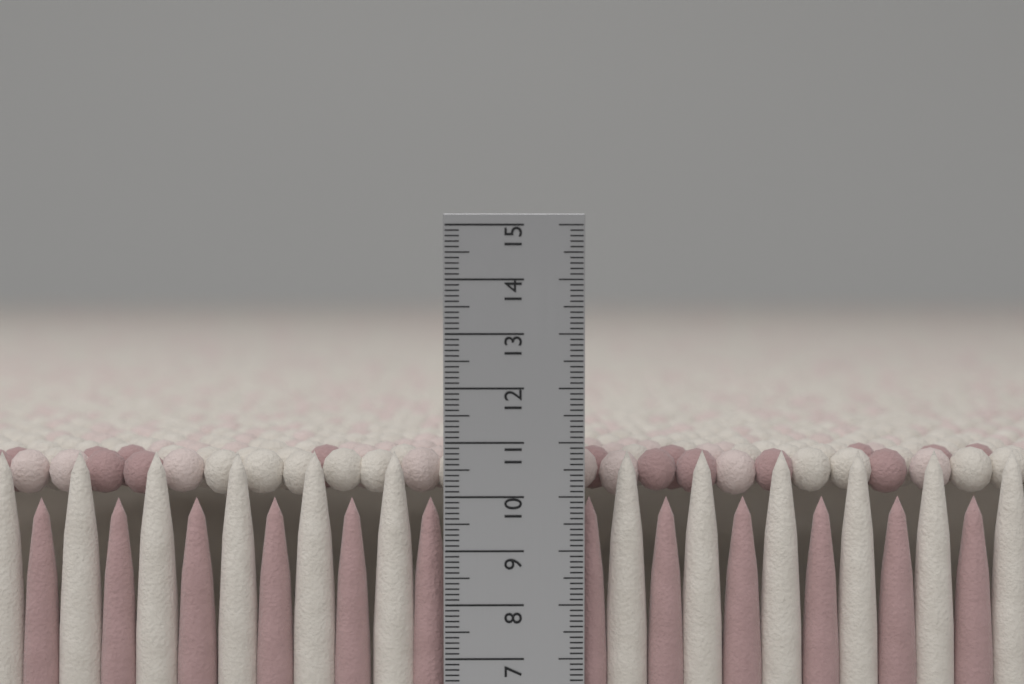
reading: 10.8 cm
